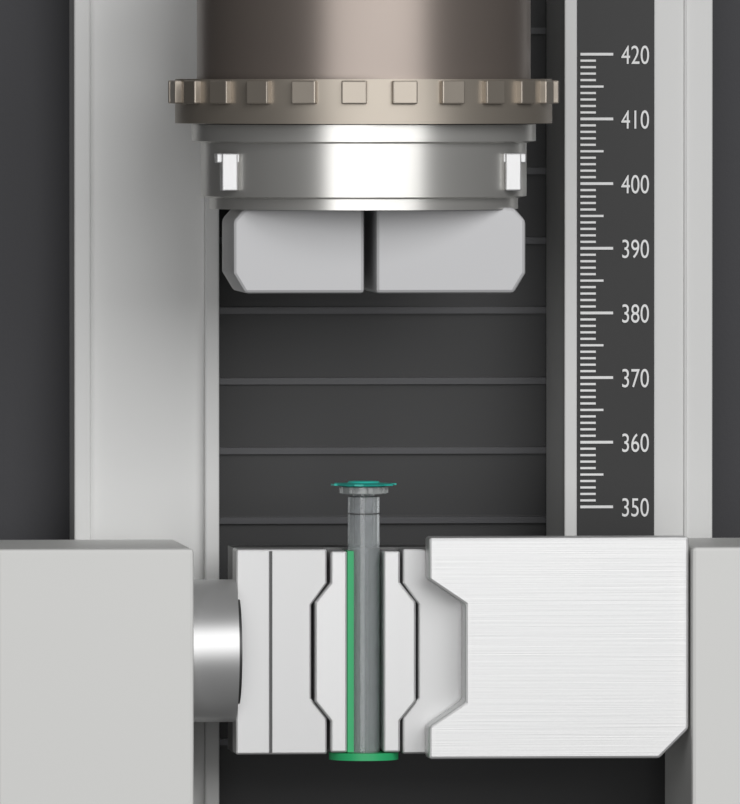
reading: 355 (no unit)
